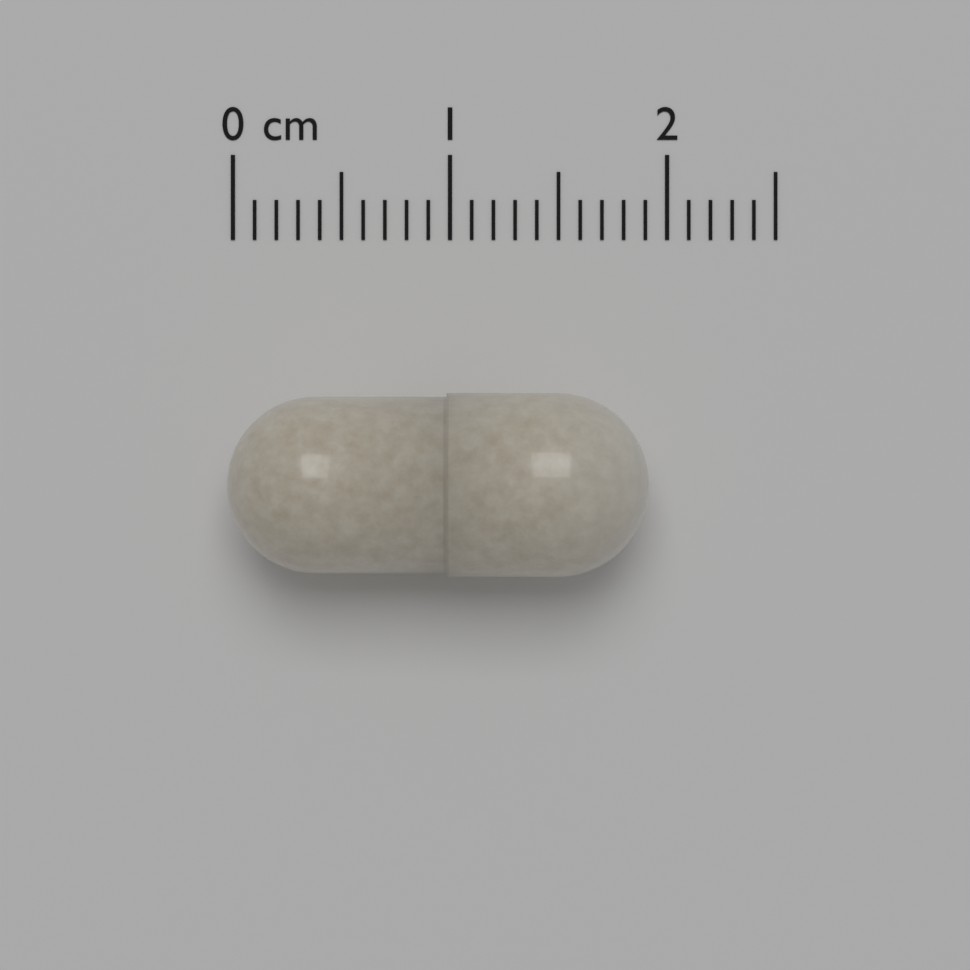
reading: 1.9 cm
